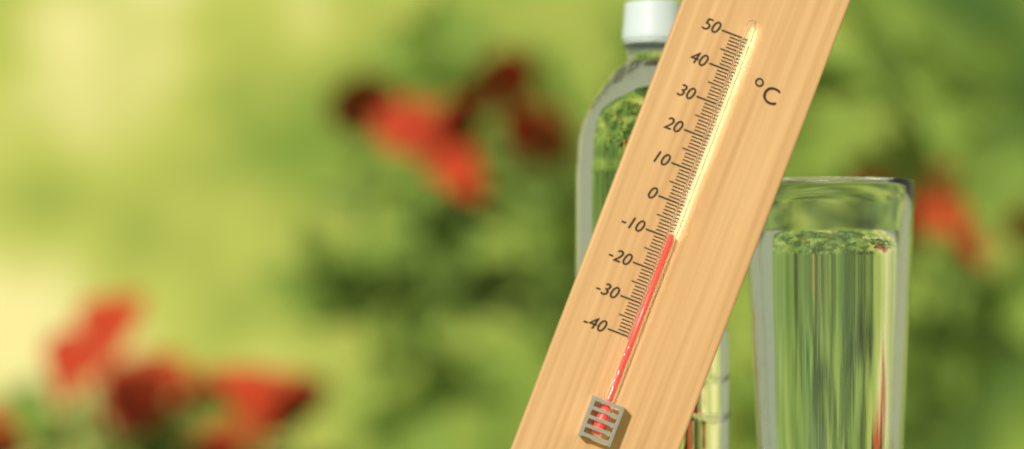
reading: -9 °C
